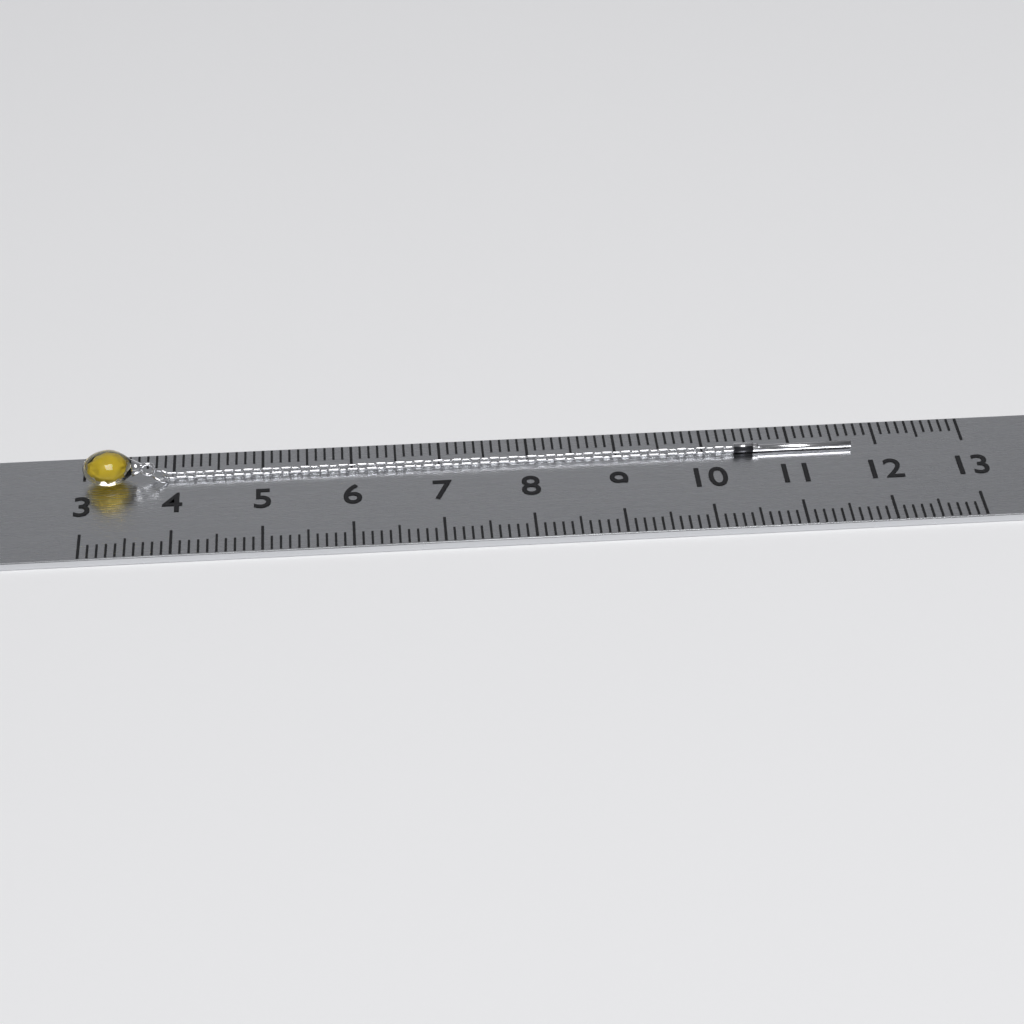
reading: 11.7 (no unit)
